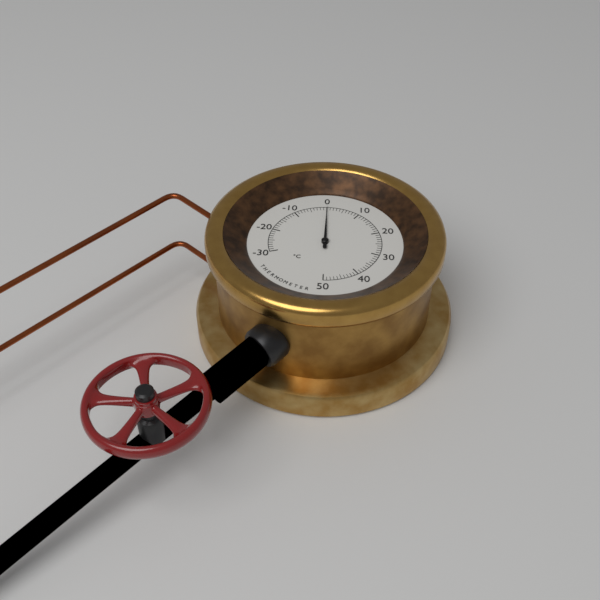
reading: 0 °C
